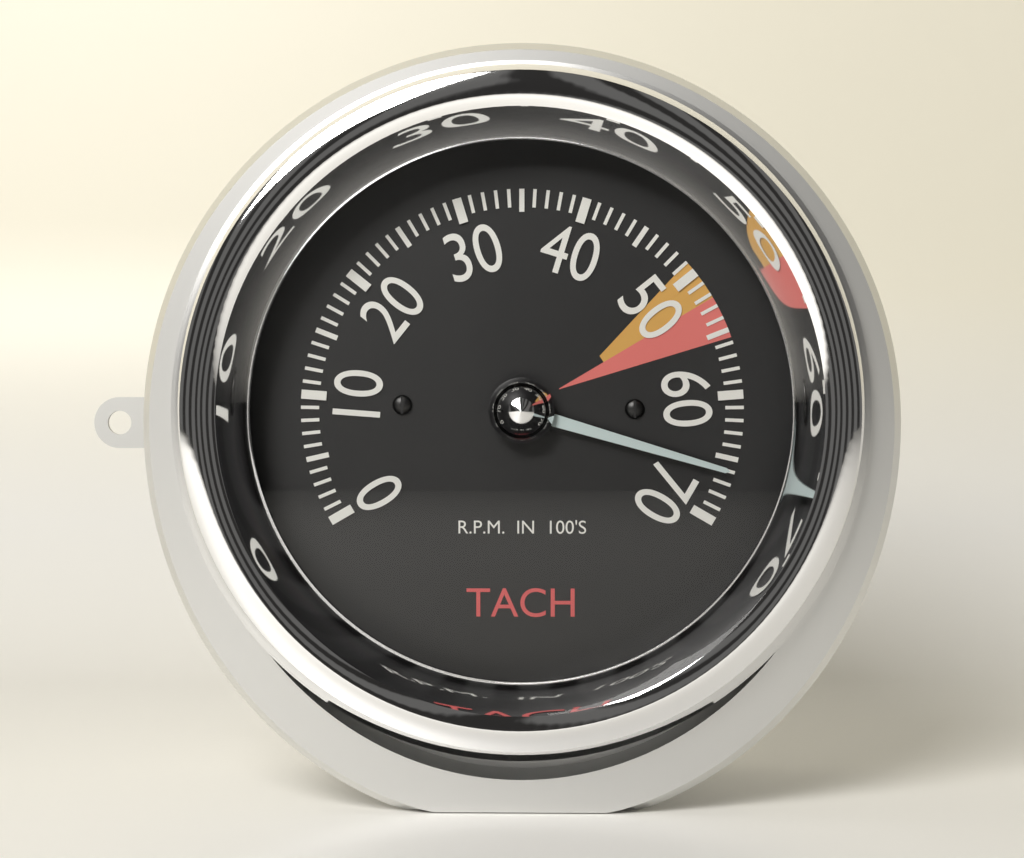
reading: 66 RPM x100
